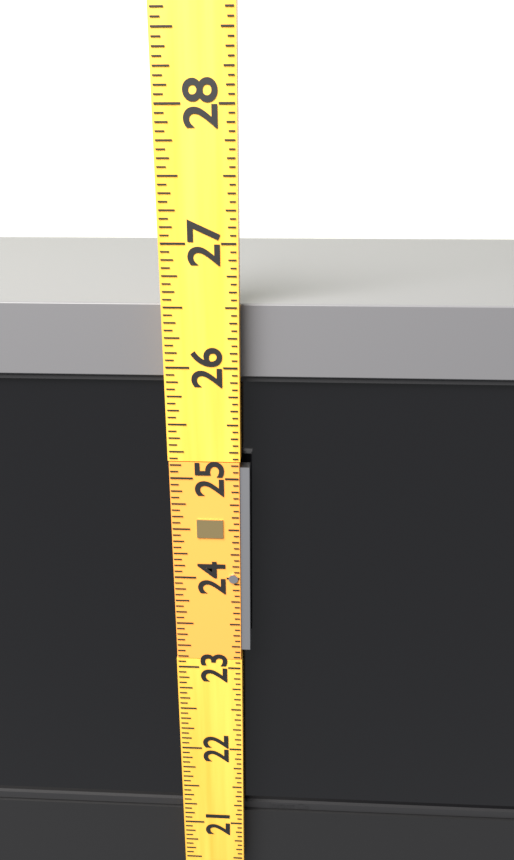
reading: 26.5000 (no unit)
